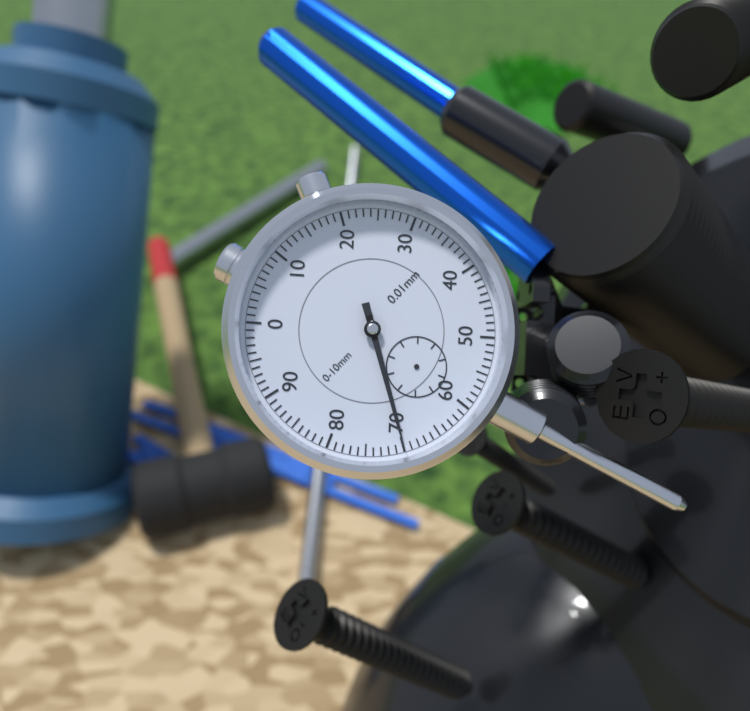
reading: 0.70 mm
